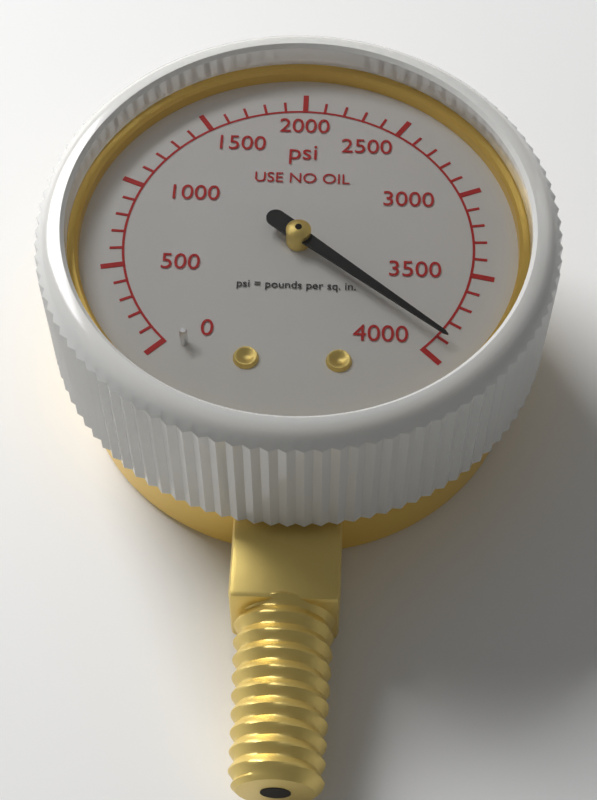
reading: 3900 psi
